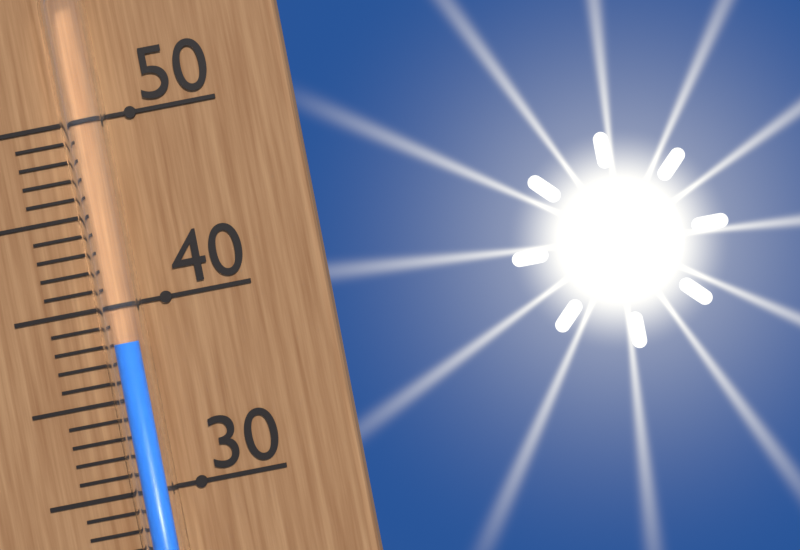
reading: 38 (no unit)
